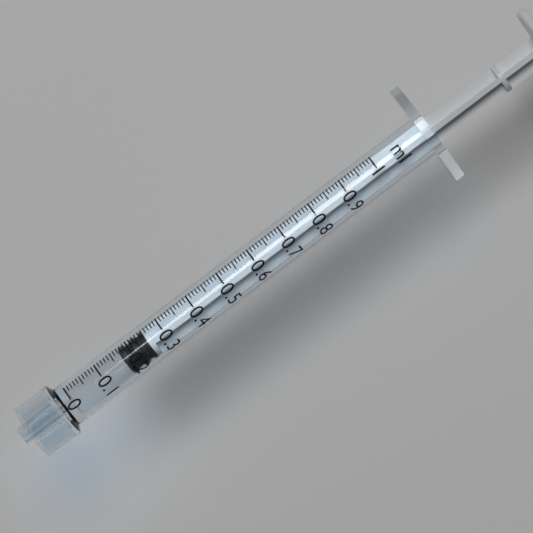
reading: 0.17 ml
